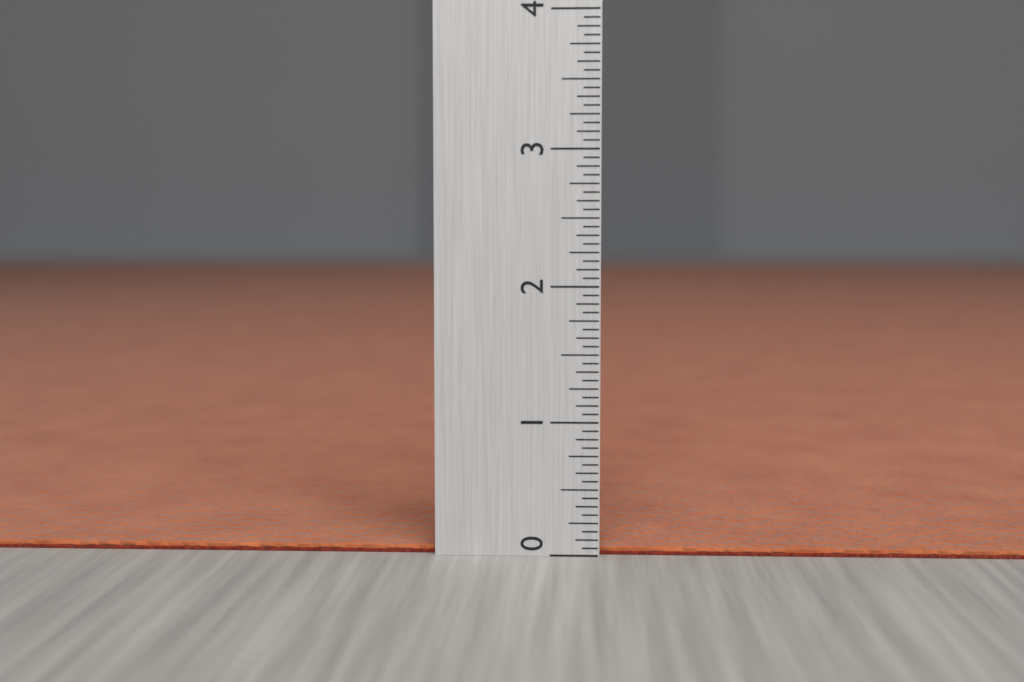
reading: 0.0625 (no unit)
